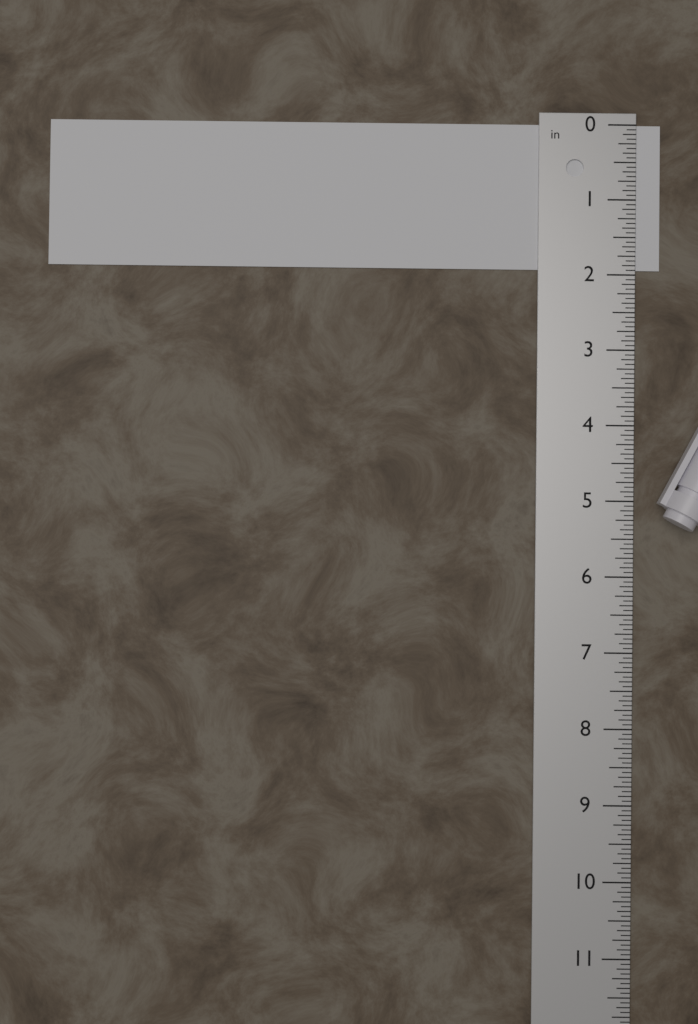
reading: 1.9375 in
